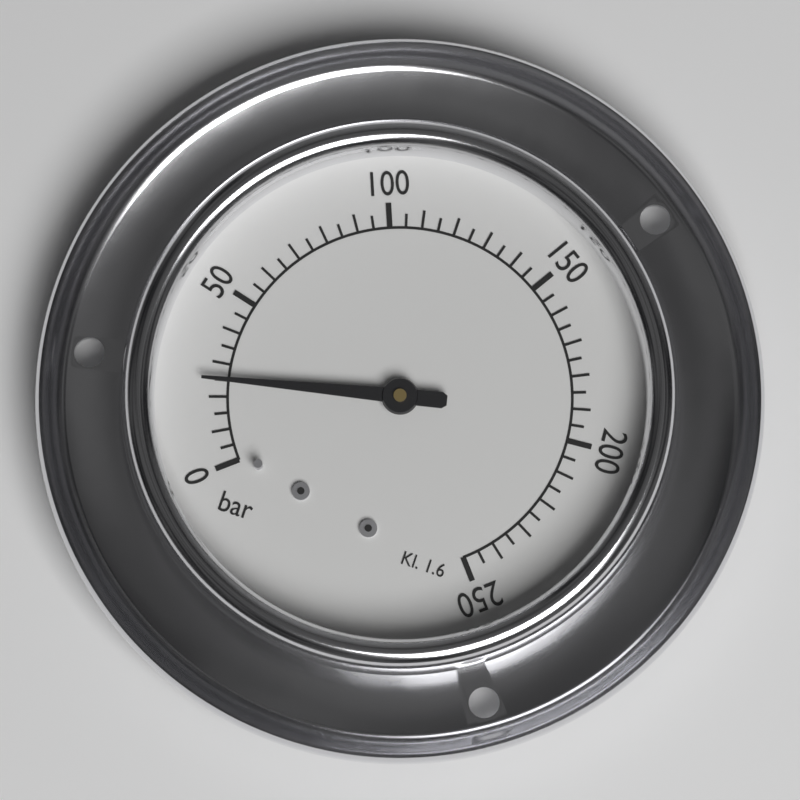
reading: 25 bar
